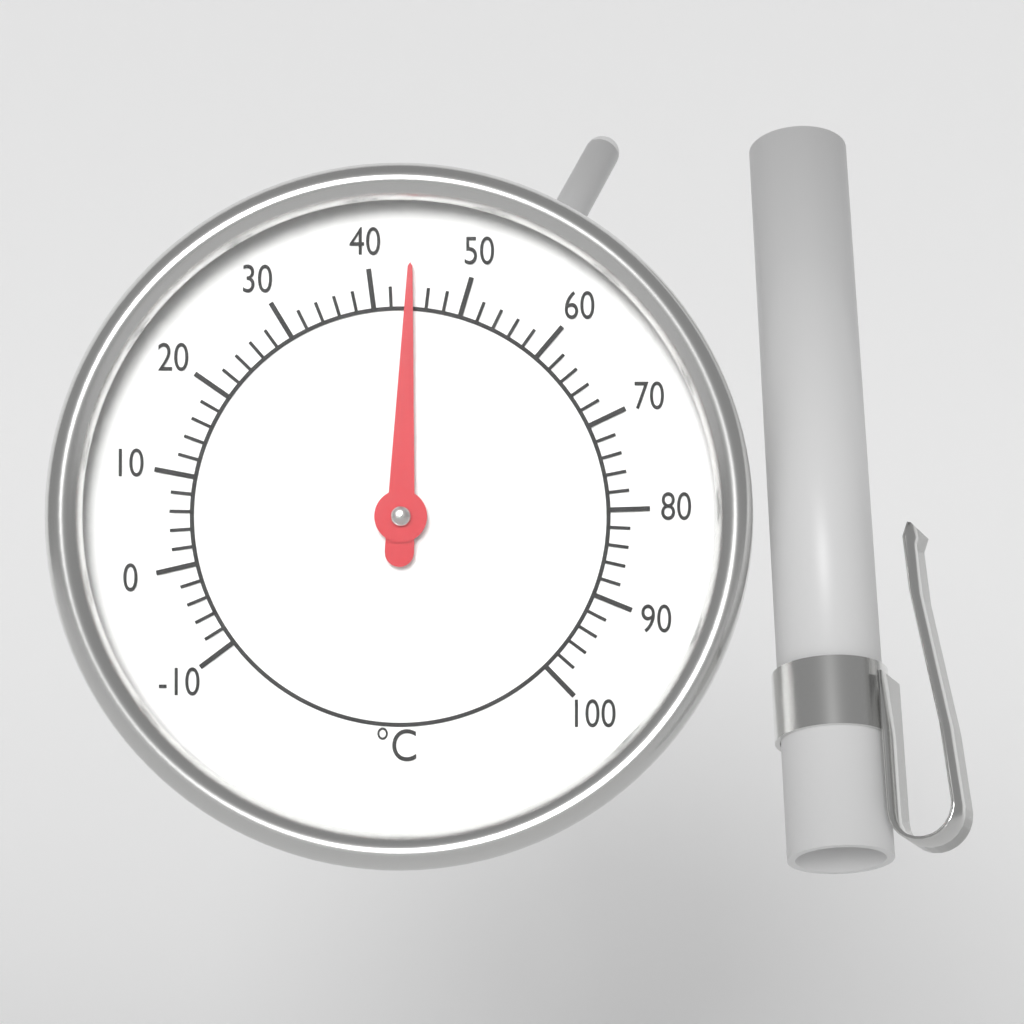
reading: 44 °C
